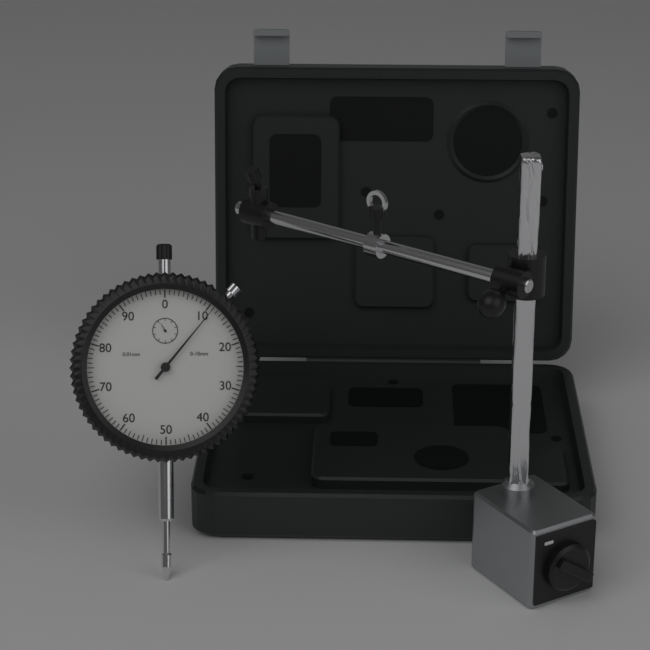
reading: 0.11 mm
